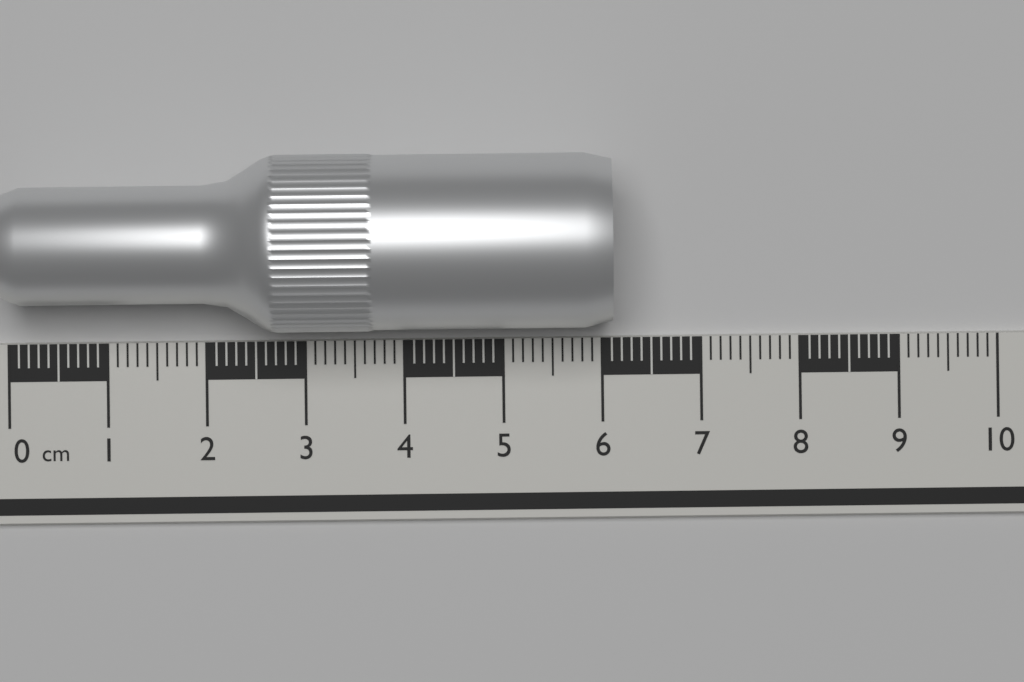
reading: 6.1 cm
